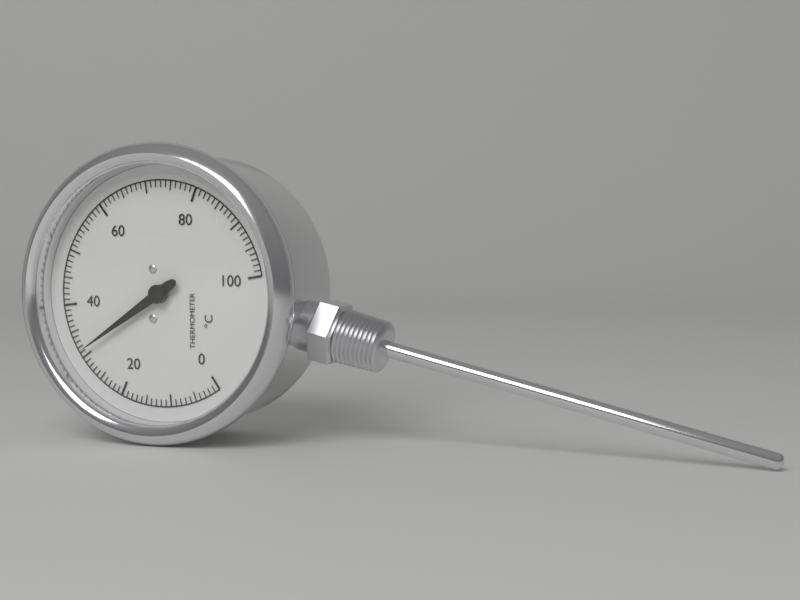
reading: 31 °C
